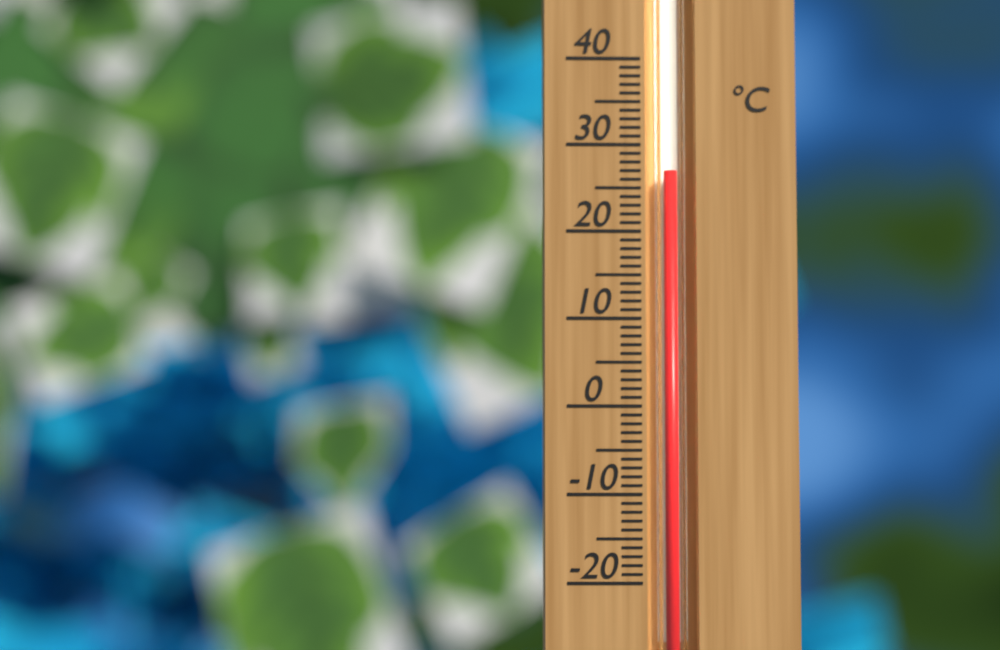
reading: 27 °C
